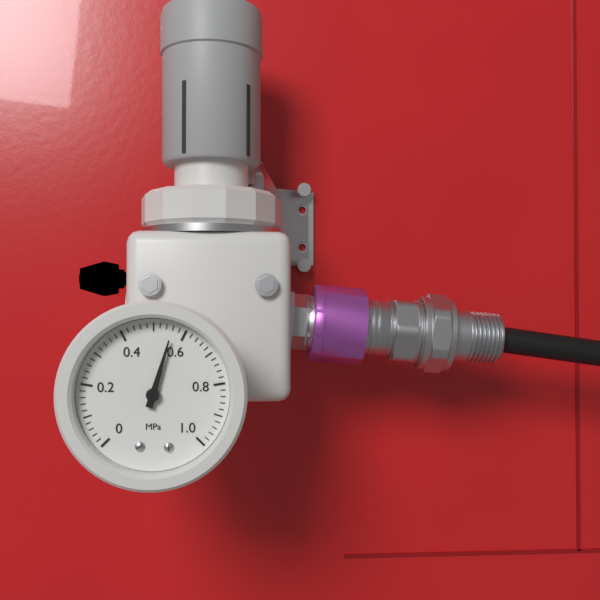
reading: 0.56 MPa
